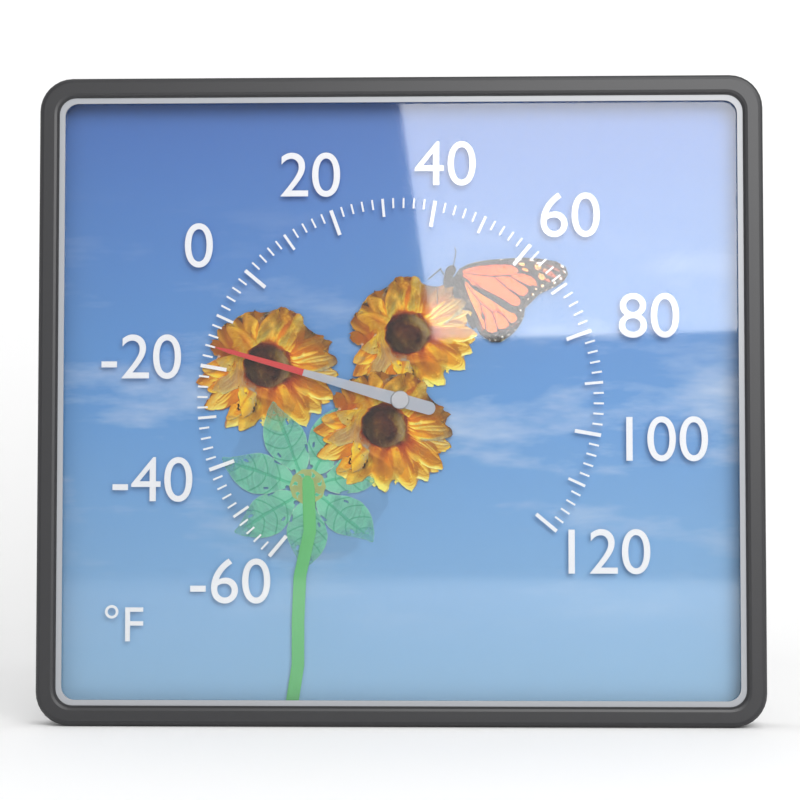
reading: -16 °F
